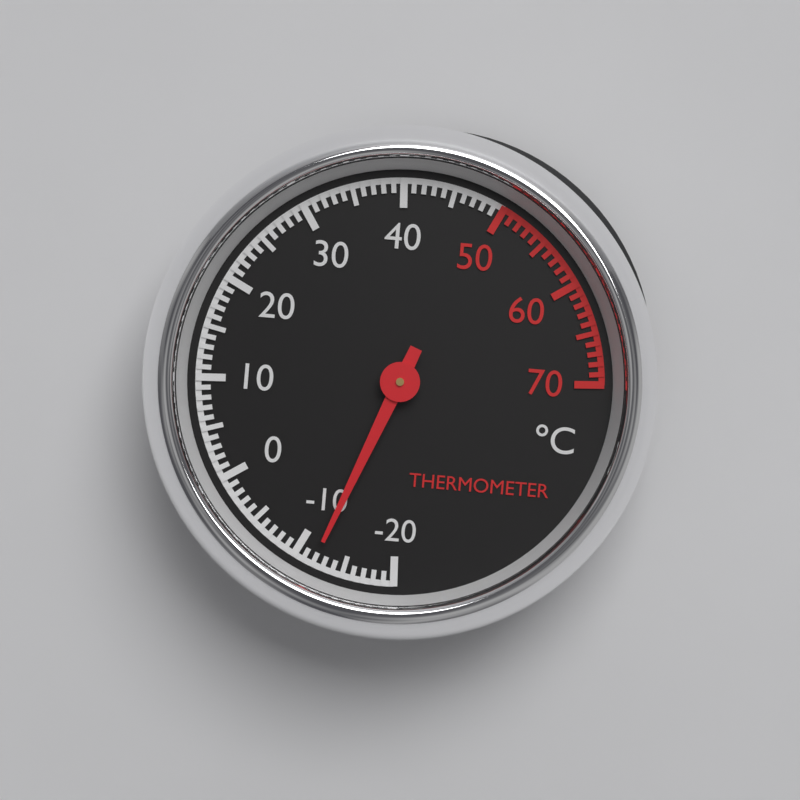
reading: -12 °C
